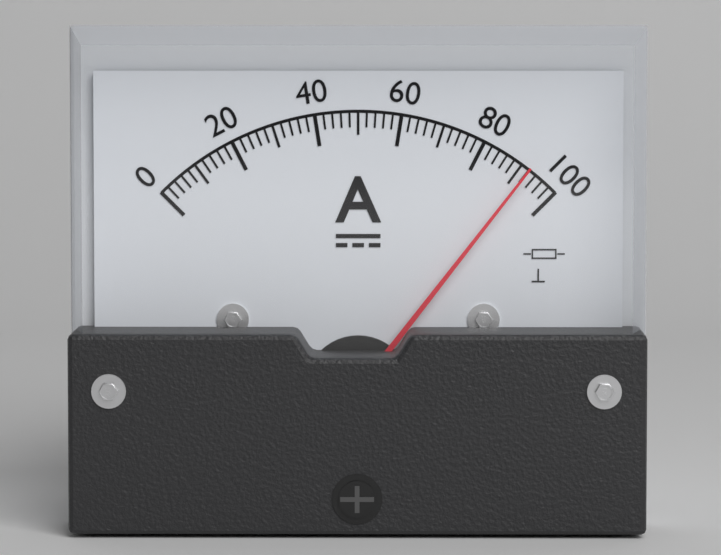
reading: 92 A
